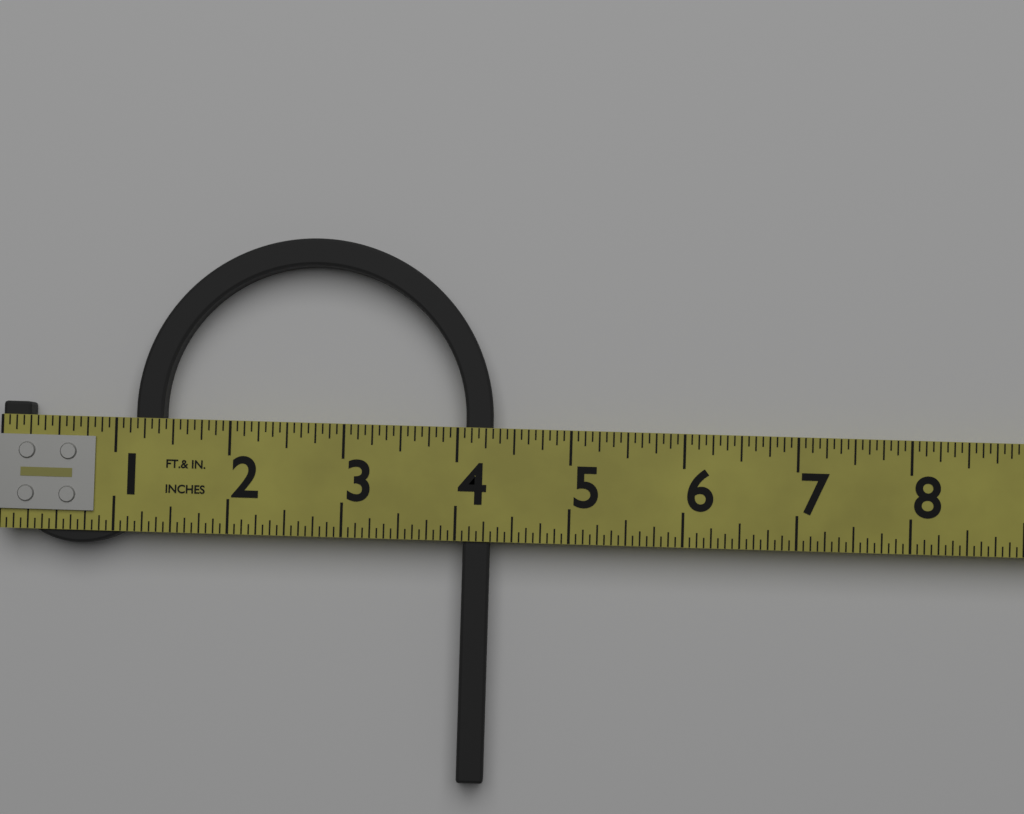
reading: 4.3125 in
